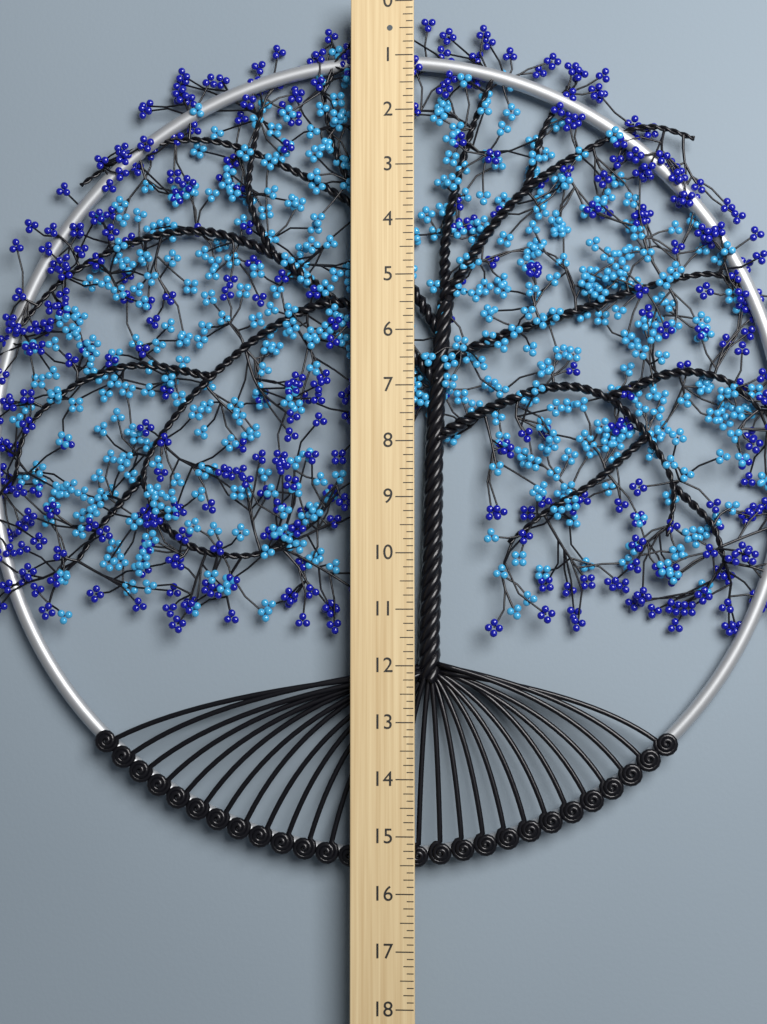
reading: 15.625 (no unit)
